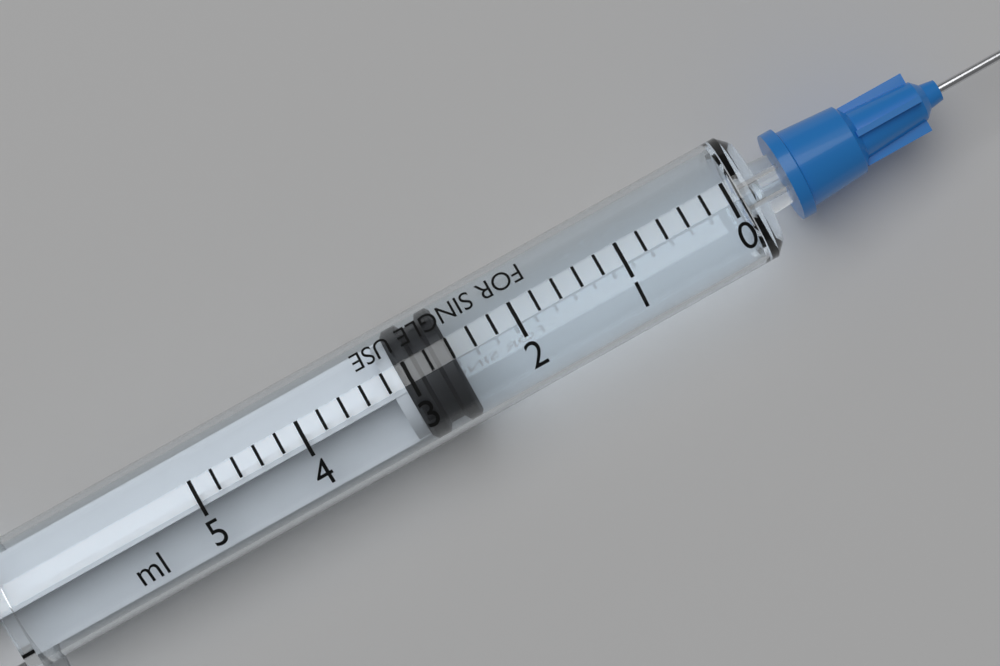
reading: 2.6 ml
